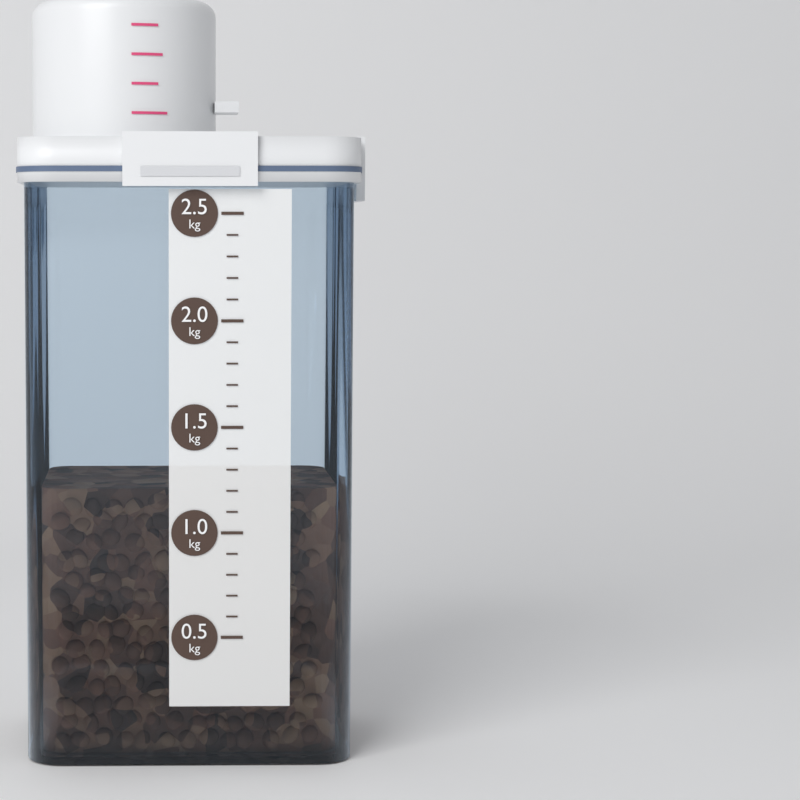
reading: 1.2 kg
